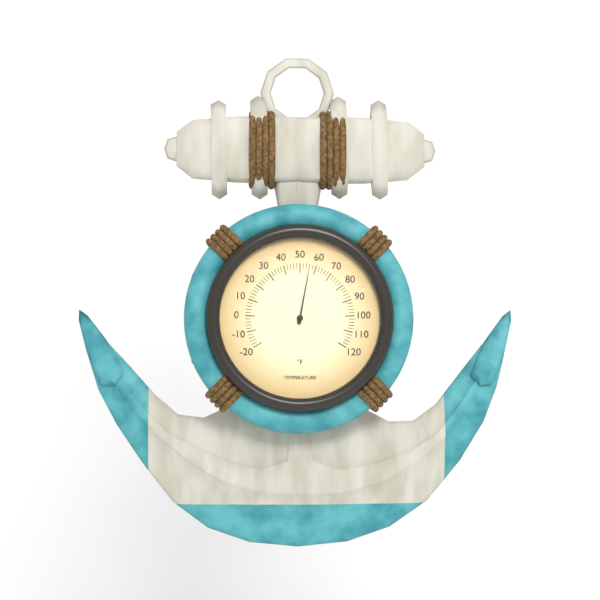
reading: 56 °F
